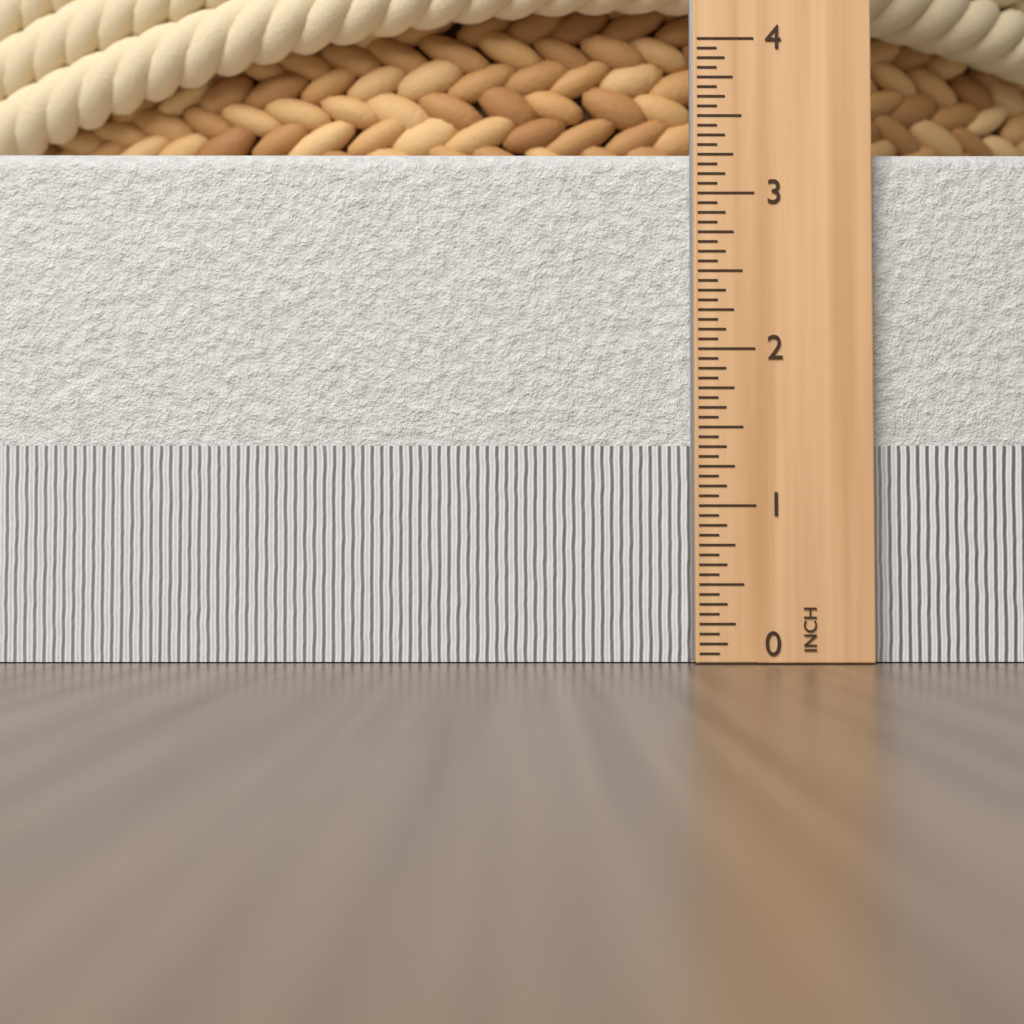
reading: 3.3125 in
